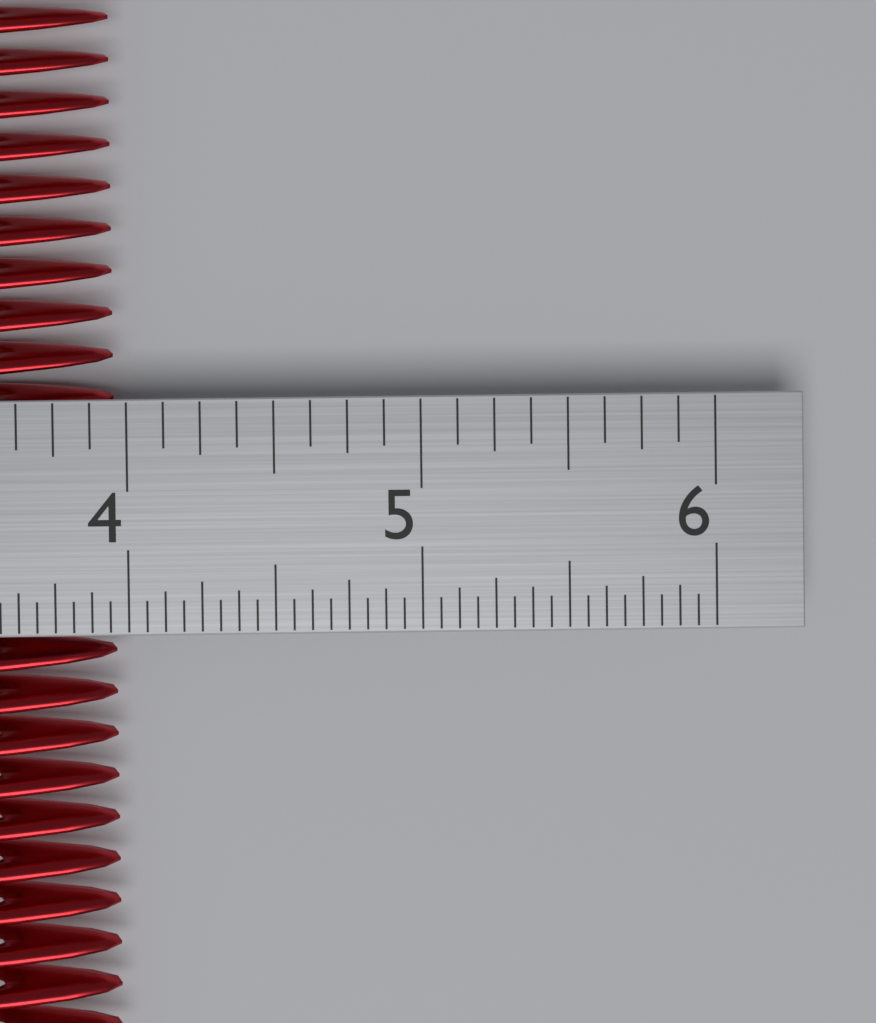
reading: 3.9375 in
